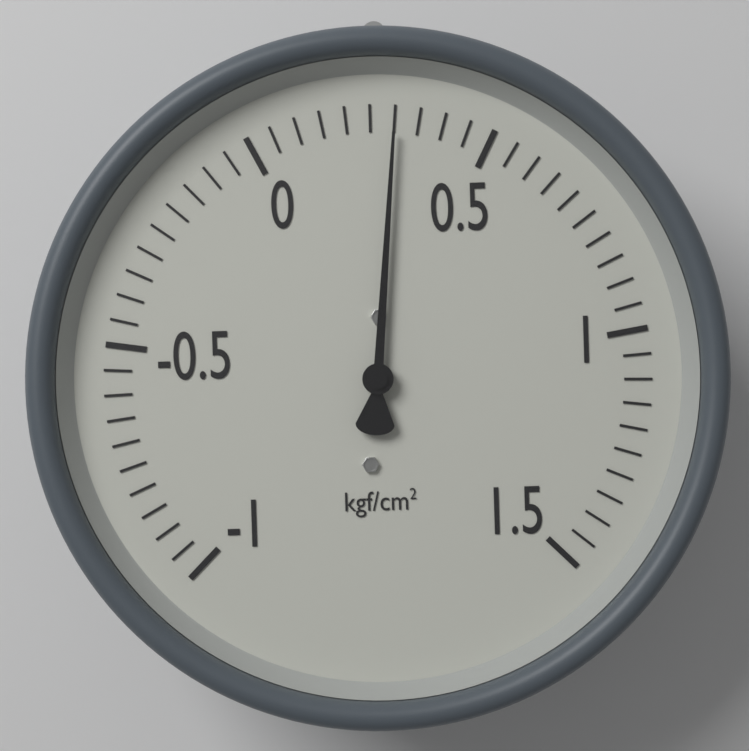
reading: 0.30 kgf/cm²
